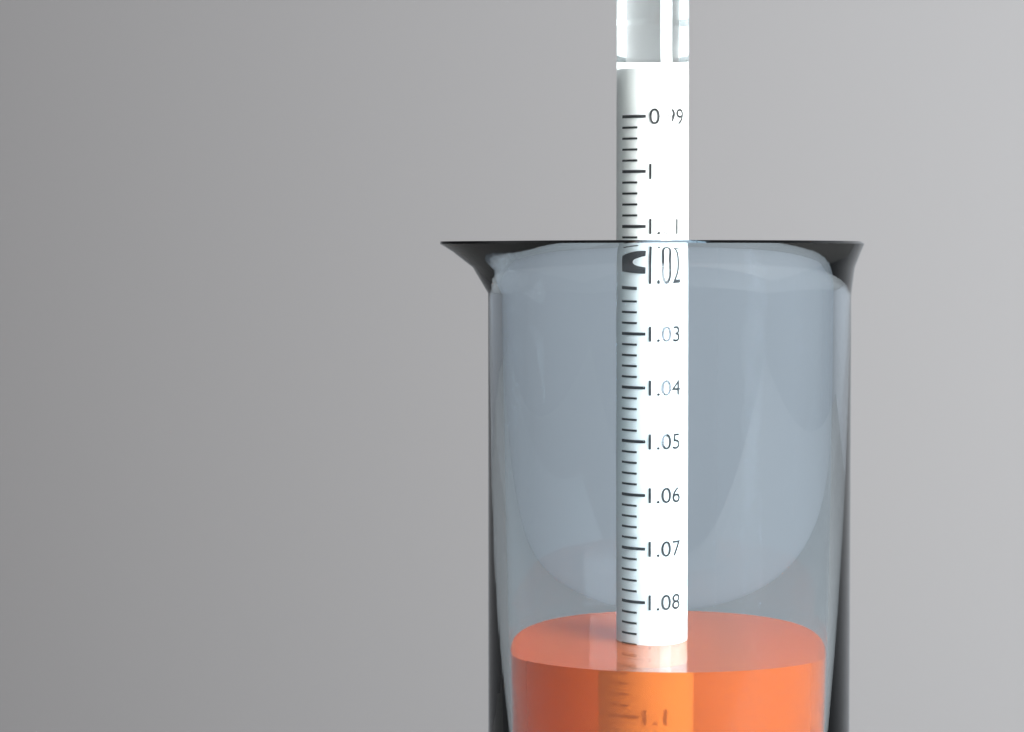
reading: 1.088 (no unit)
